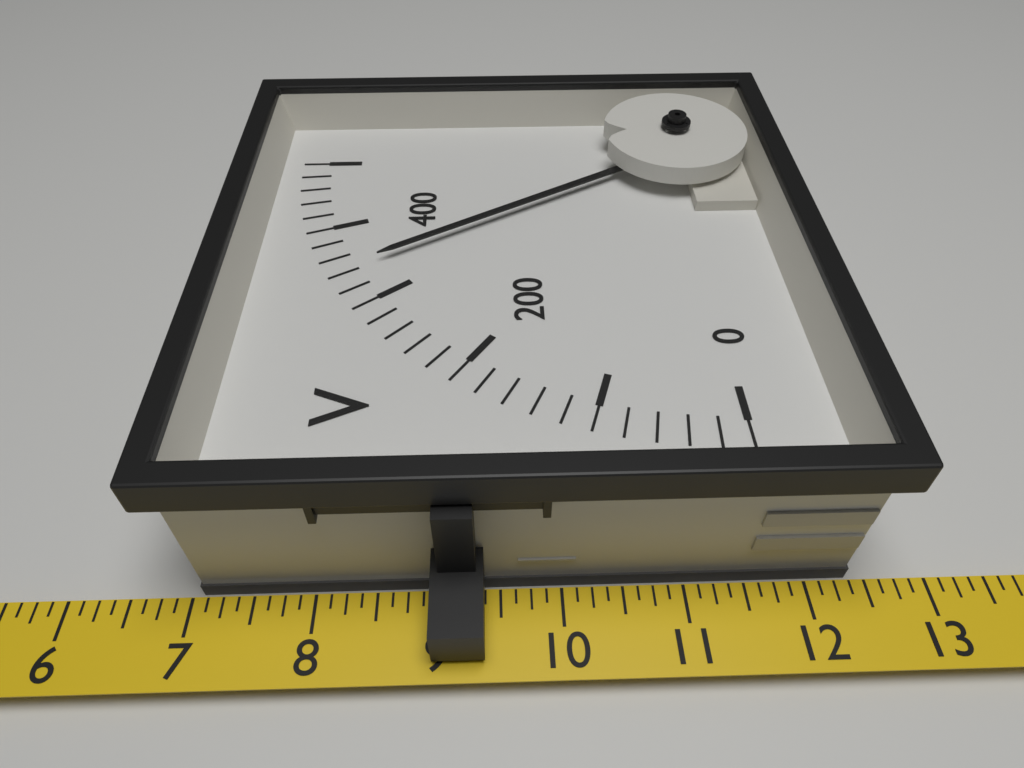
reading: 340 V
